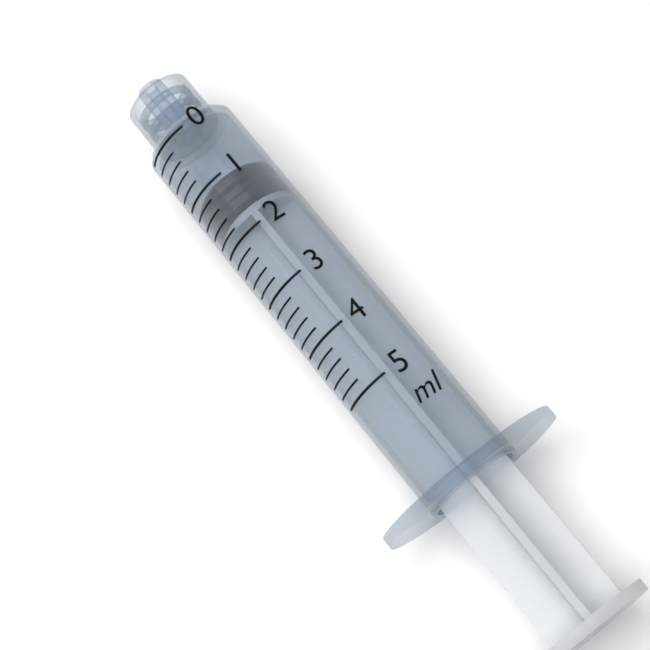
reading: 1.0 ml
